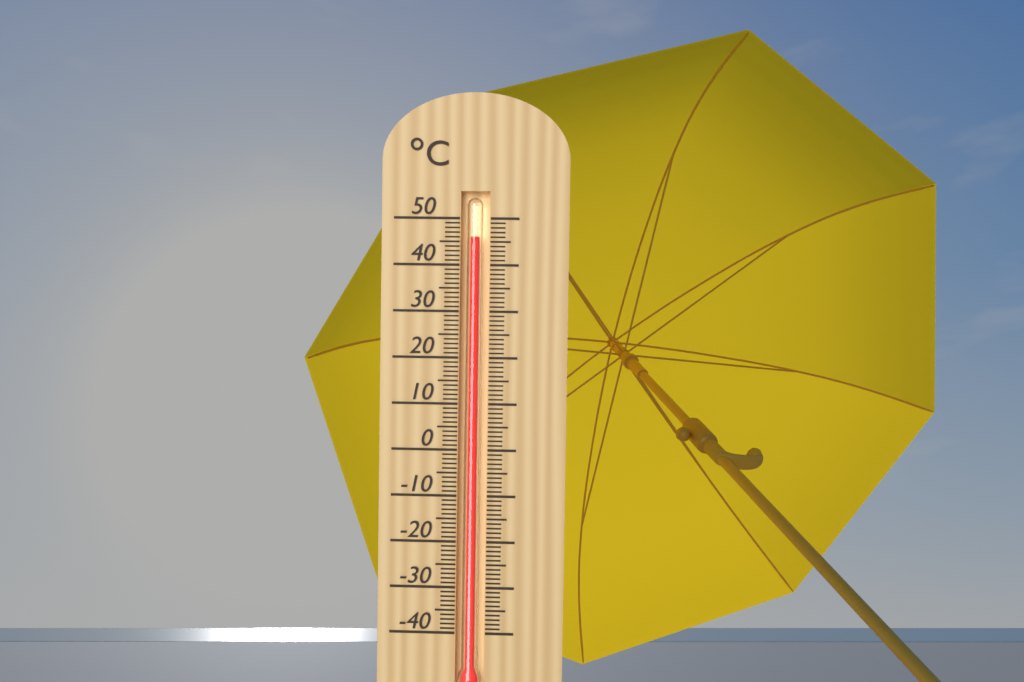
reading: 46 °C
